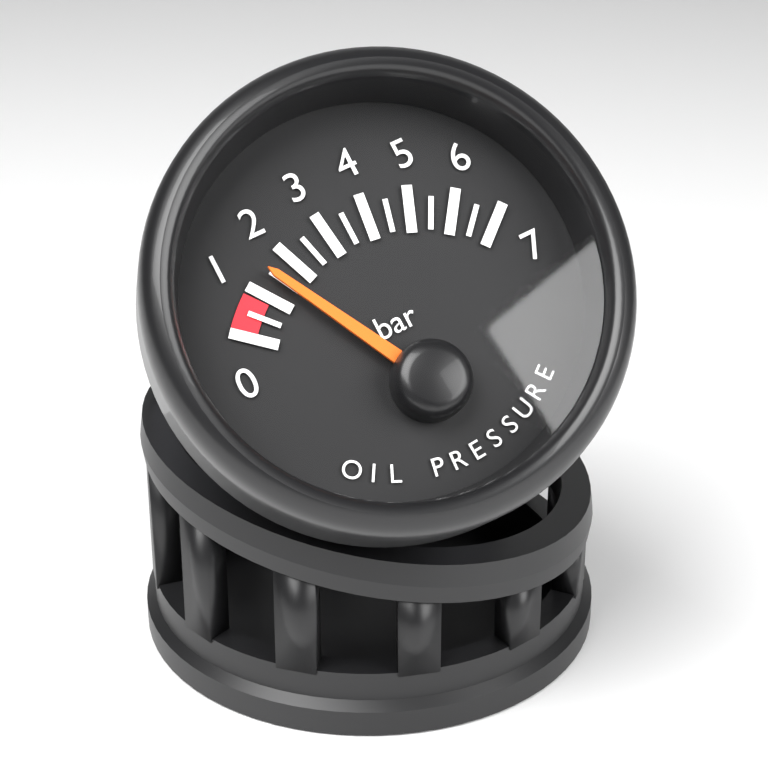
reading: 1.5 bar
